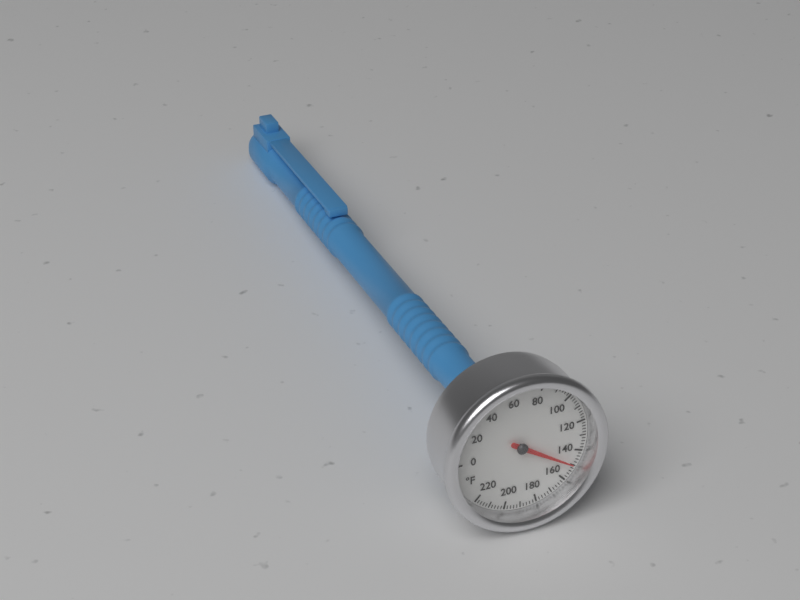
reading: 150 °F
